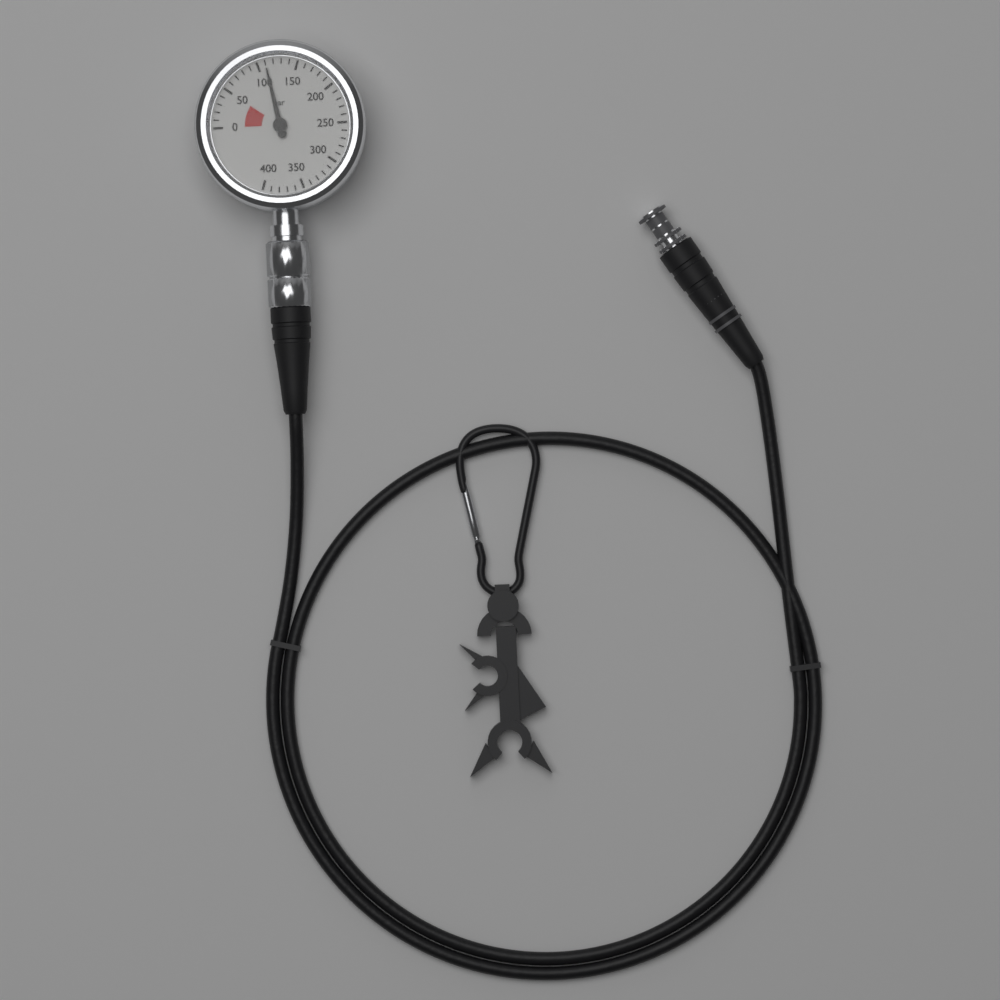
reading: 110 bar
